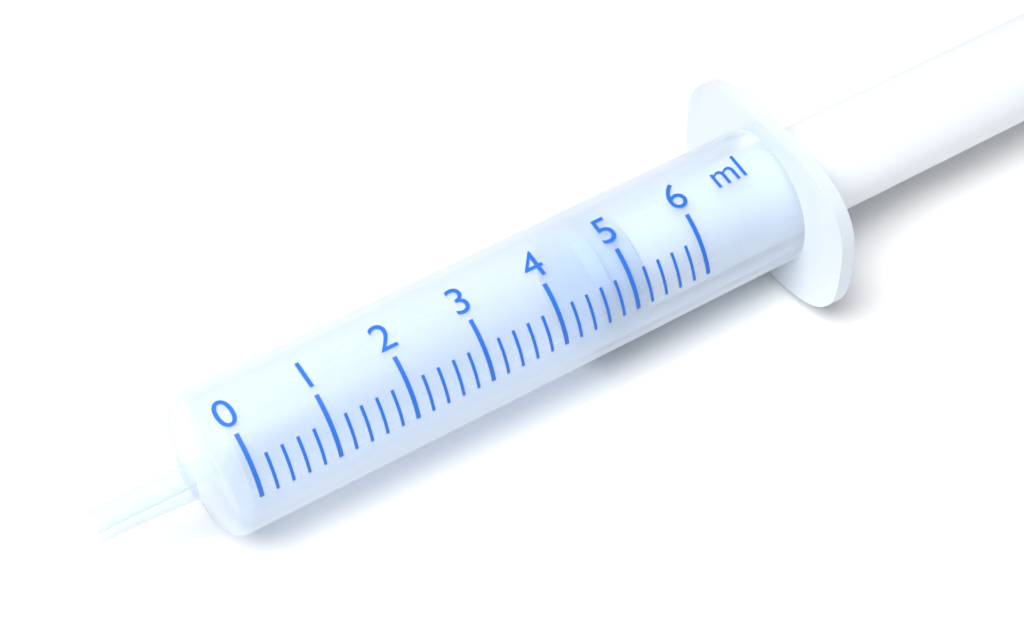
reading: 4.6 ml
